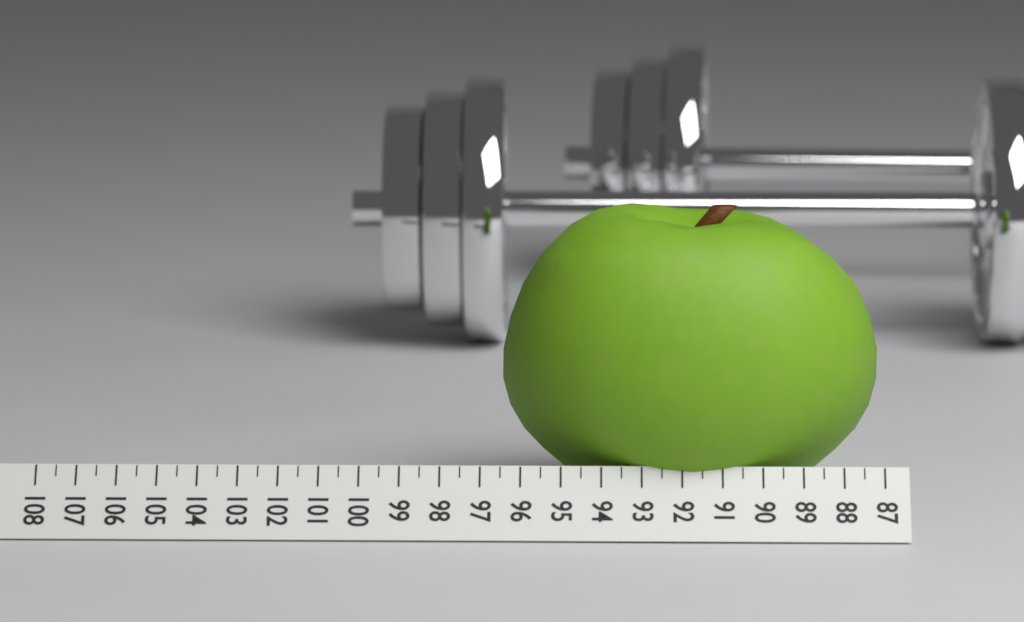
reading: 96.5 (no unit)
